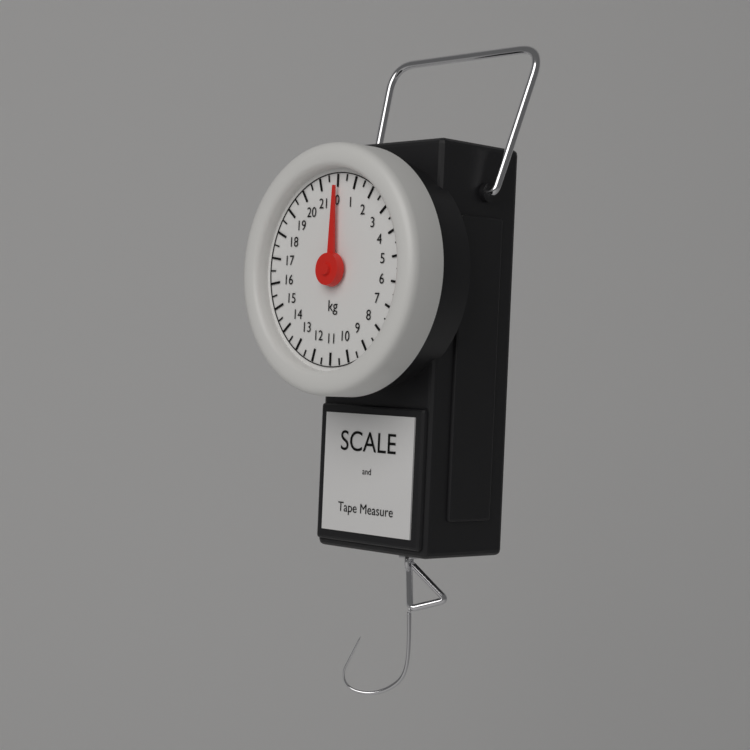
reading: 0.0 kg
